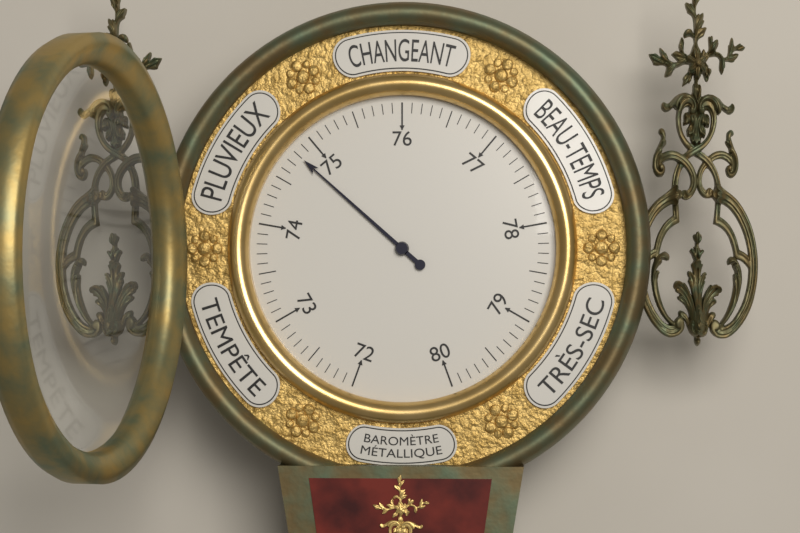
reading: 74.8 (no unit)
